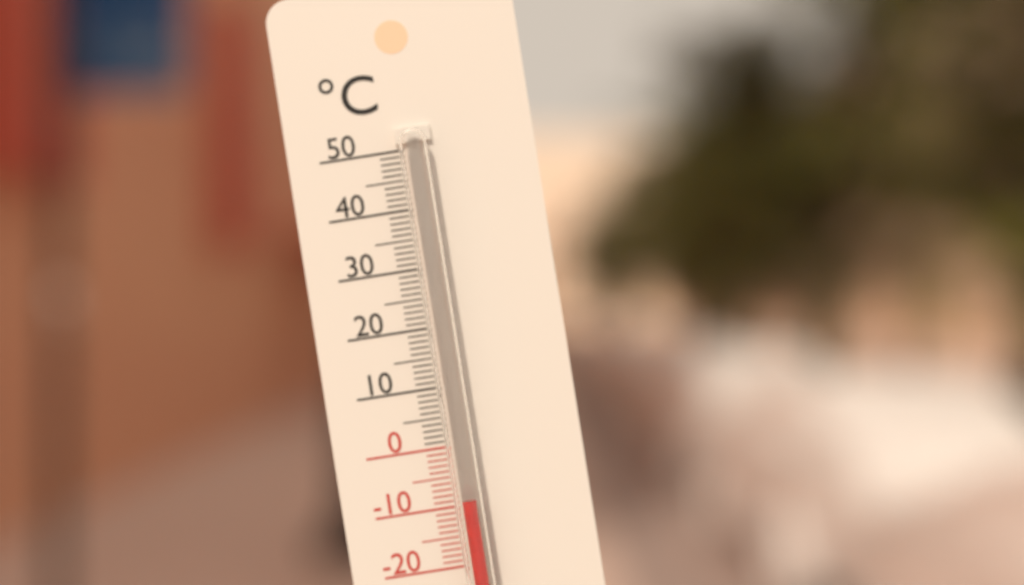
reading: -9 °C
